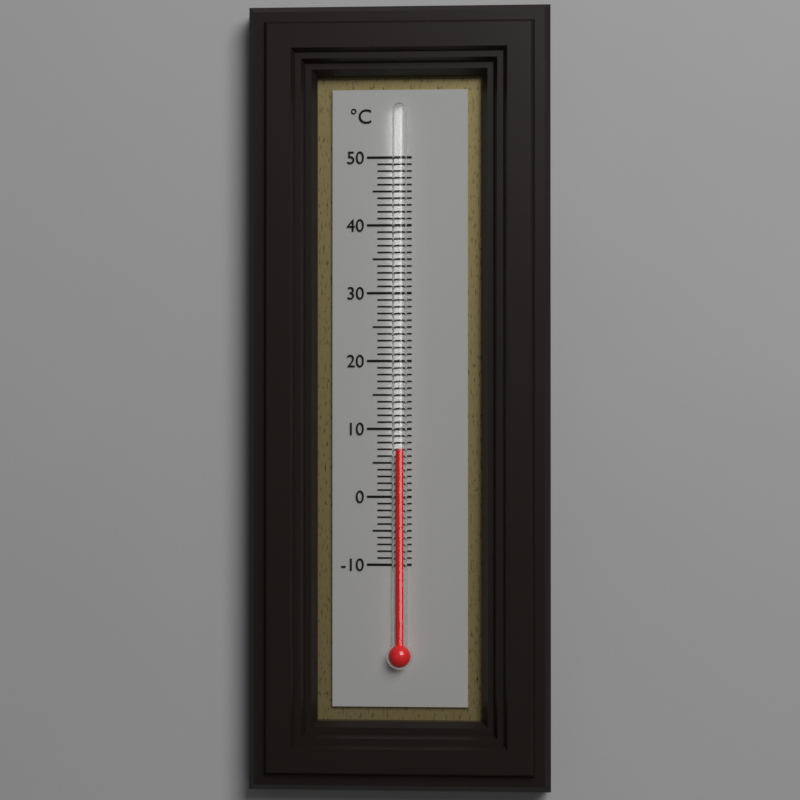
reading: 7 °C
